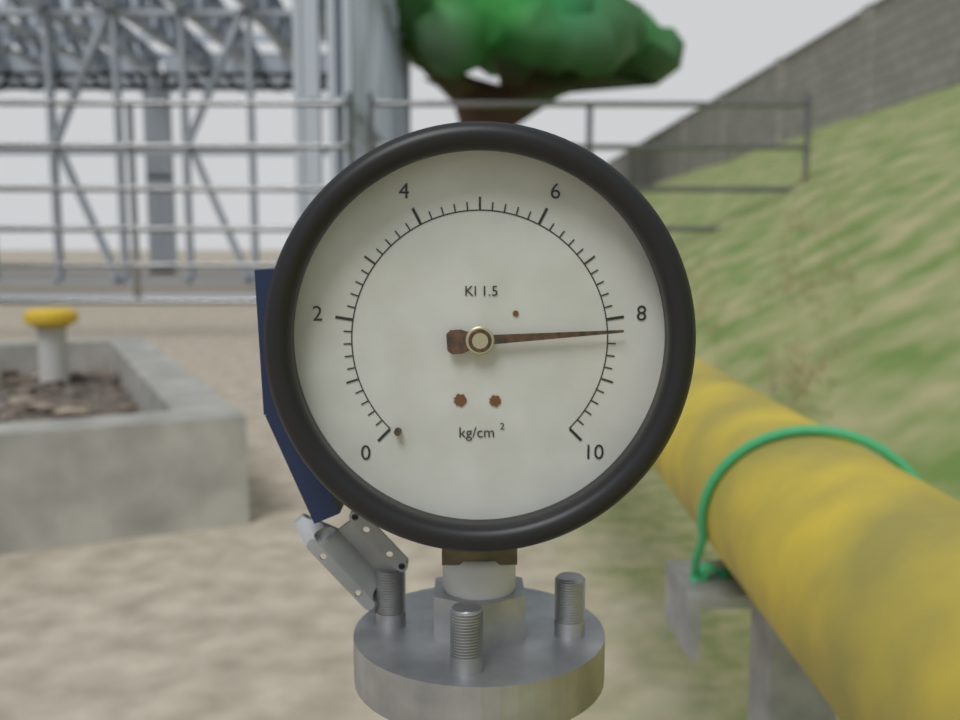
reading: 8.2 kg/cm²
